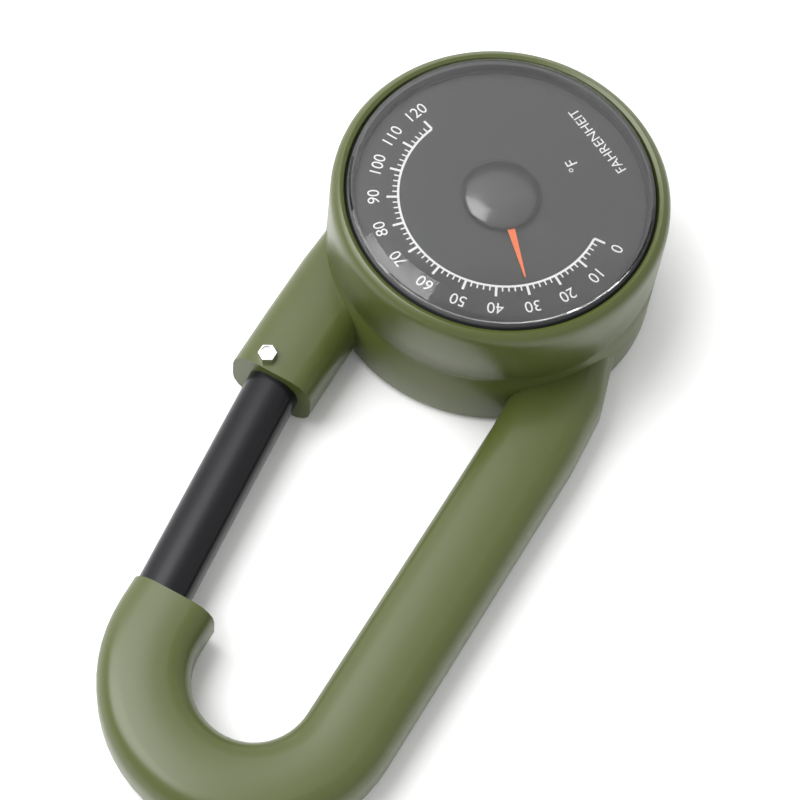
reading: 30 °F
